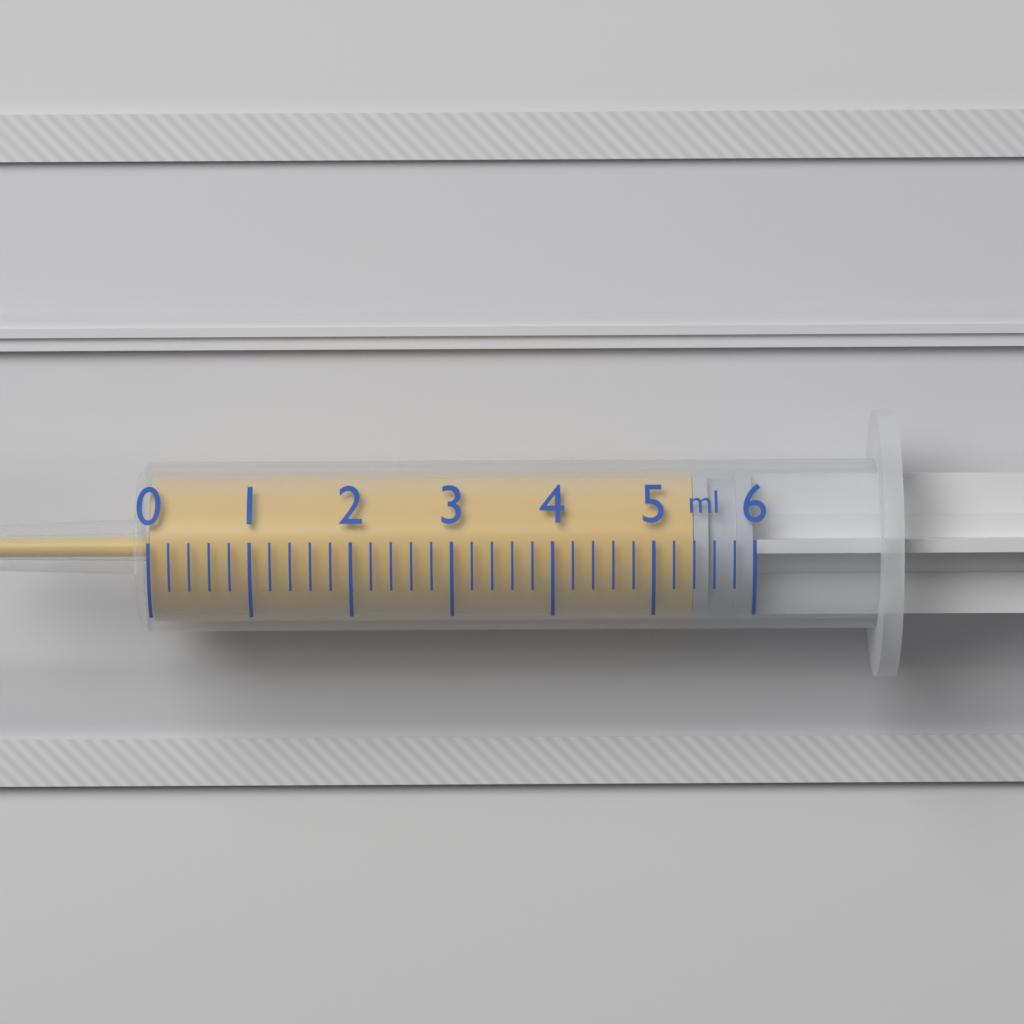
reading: 5.4 ml
